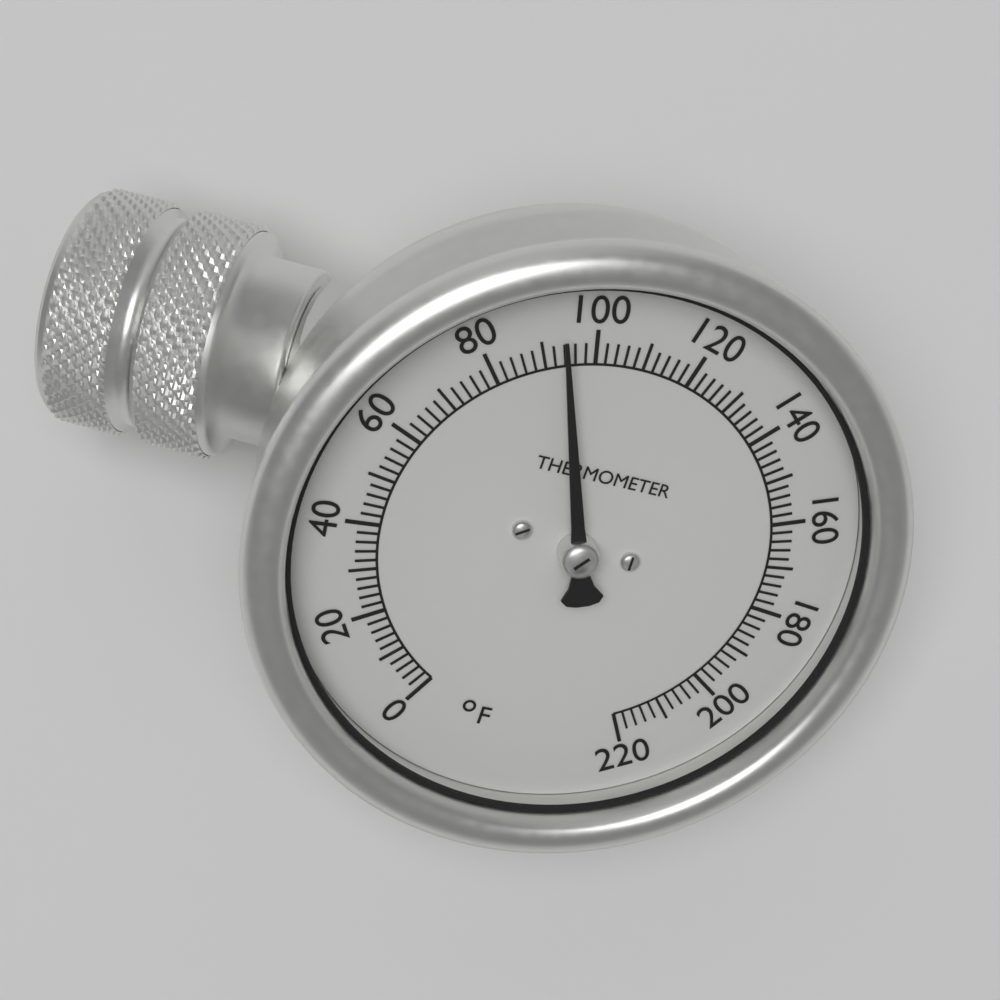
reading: 94 °F
